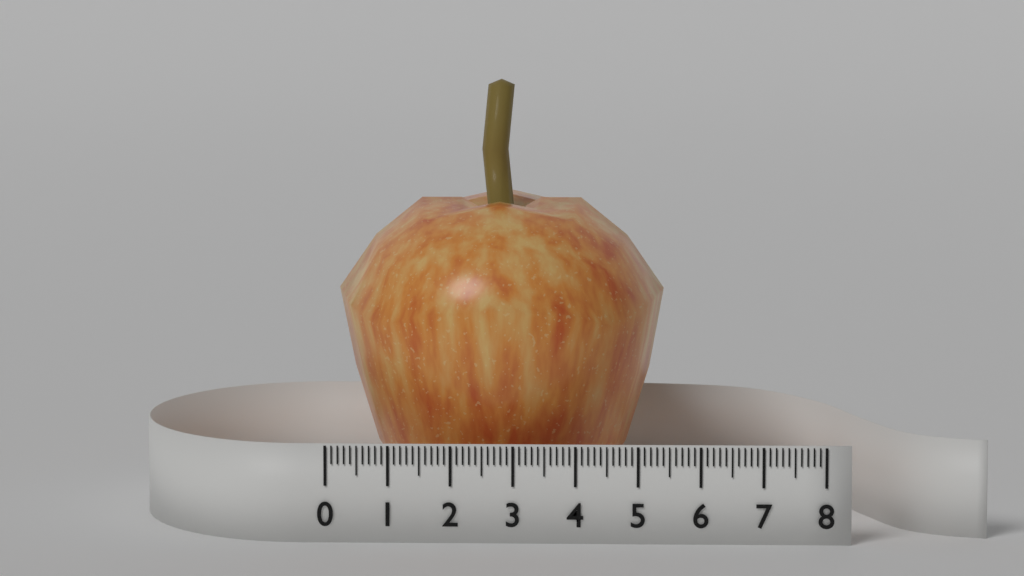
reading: 5.4 (no unit)
